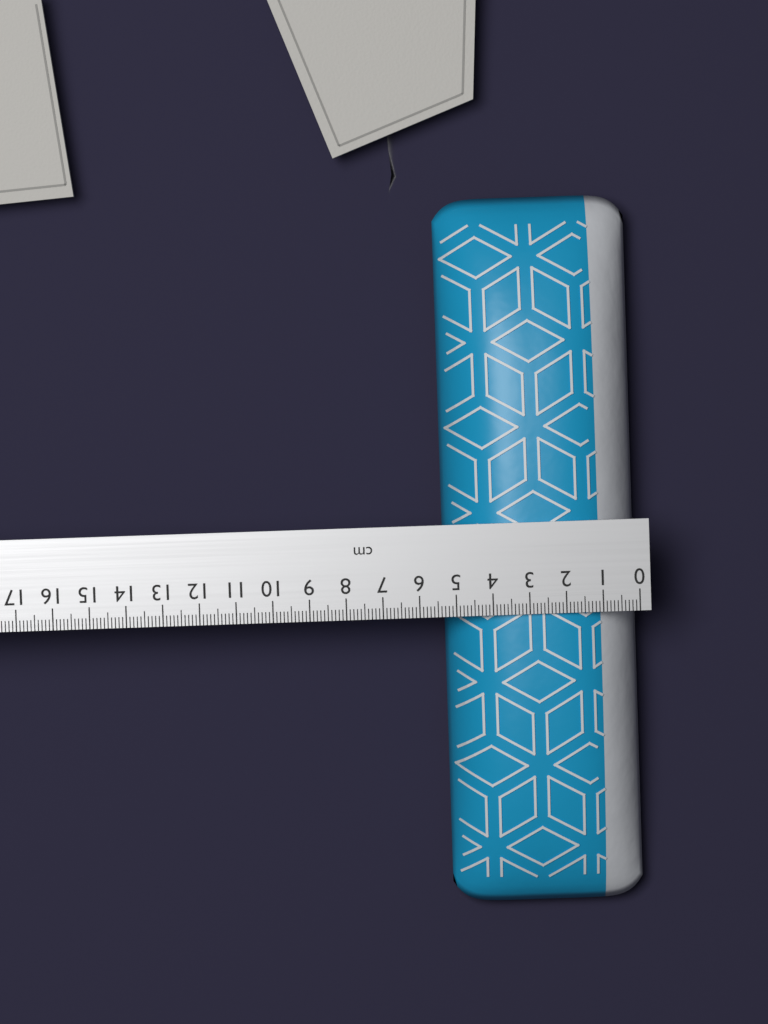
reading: 5.3 cm
